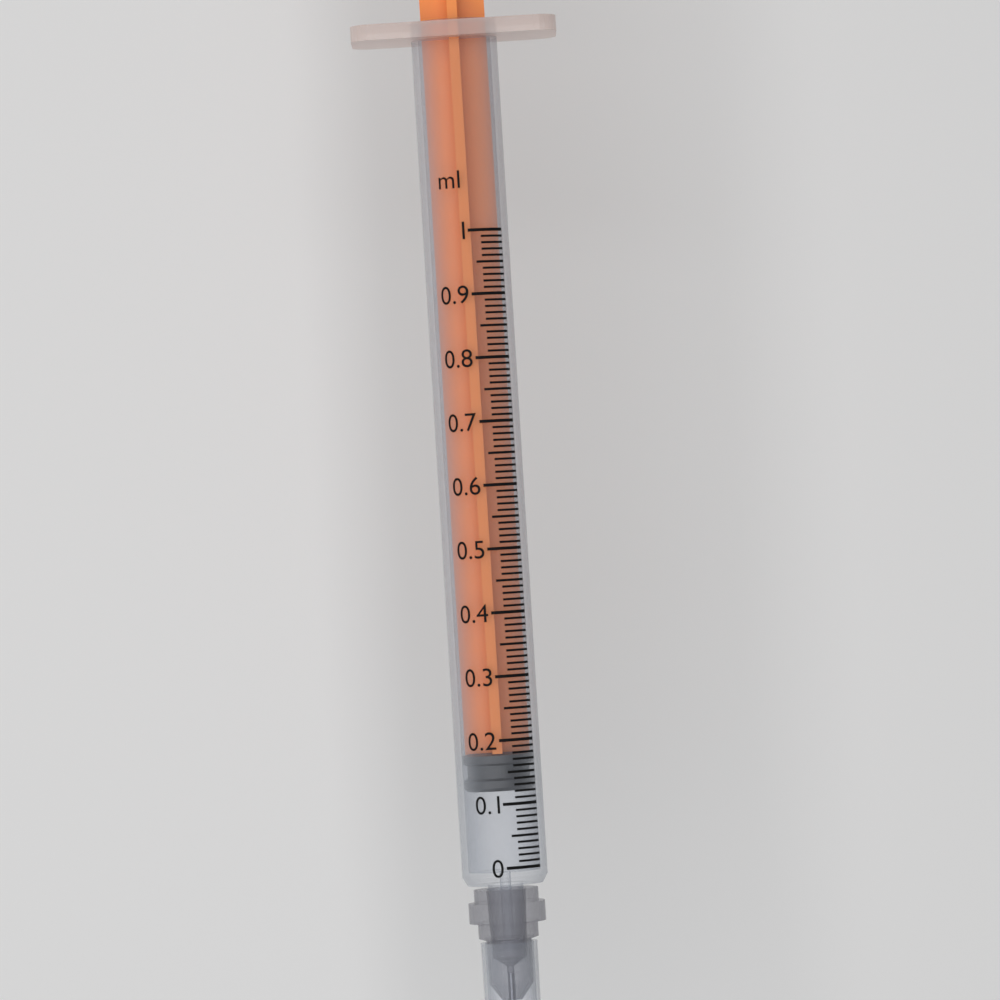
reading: 0.12 ml
